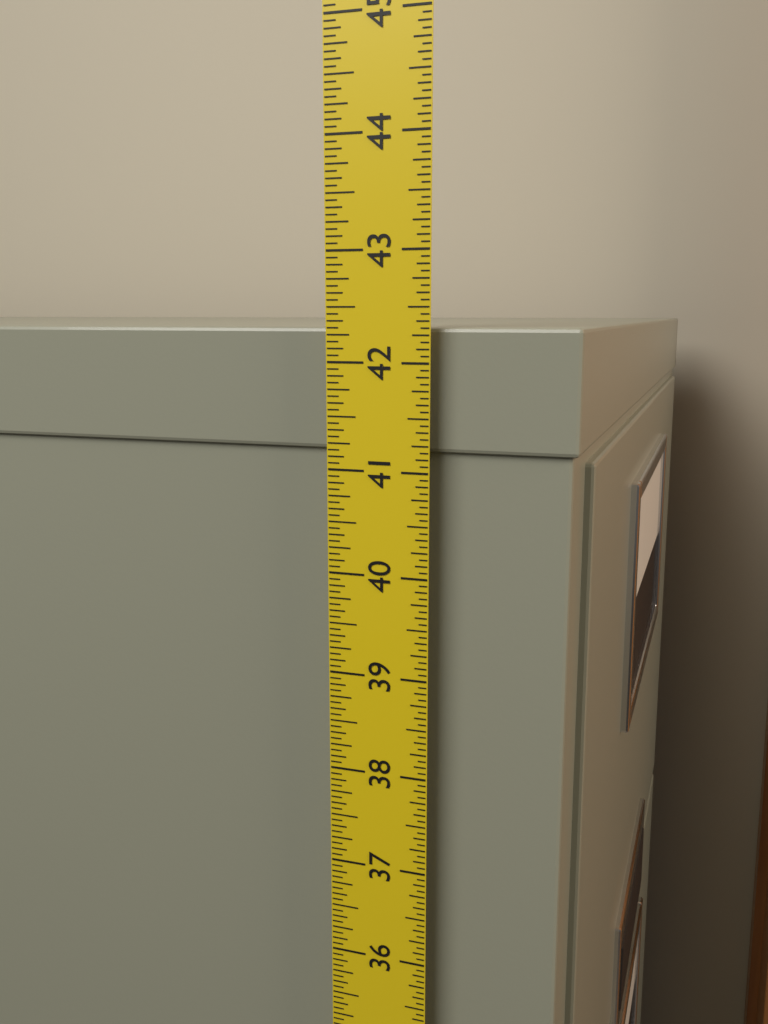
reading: 42.3125 in
